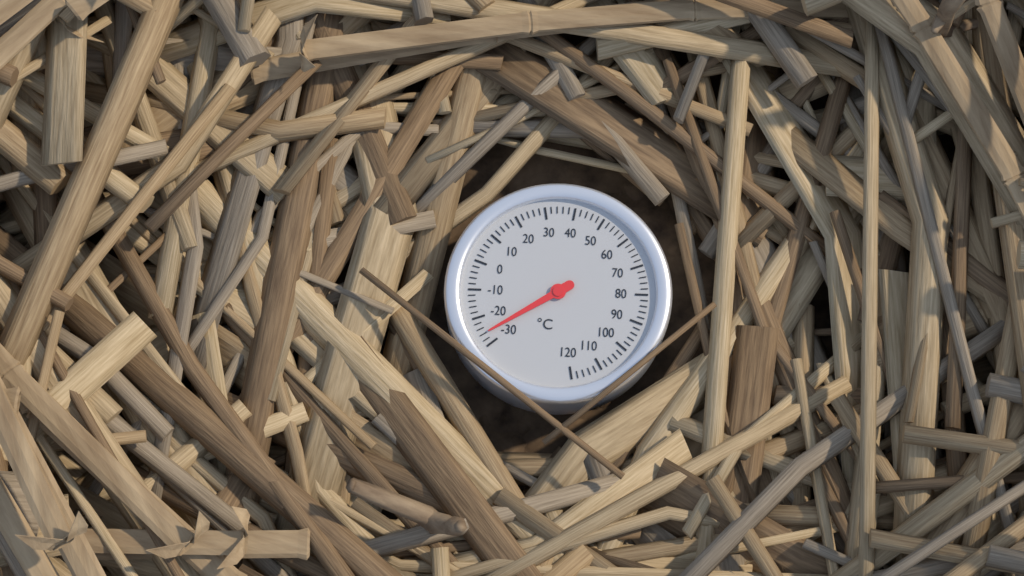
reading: -26 °C
